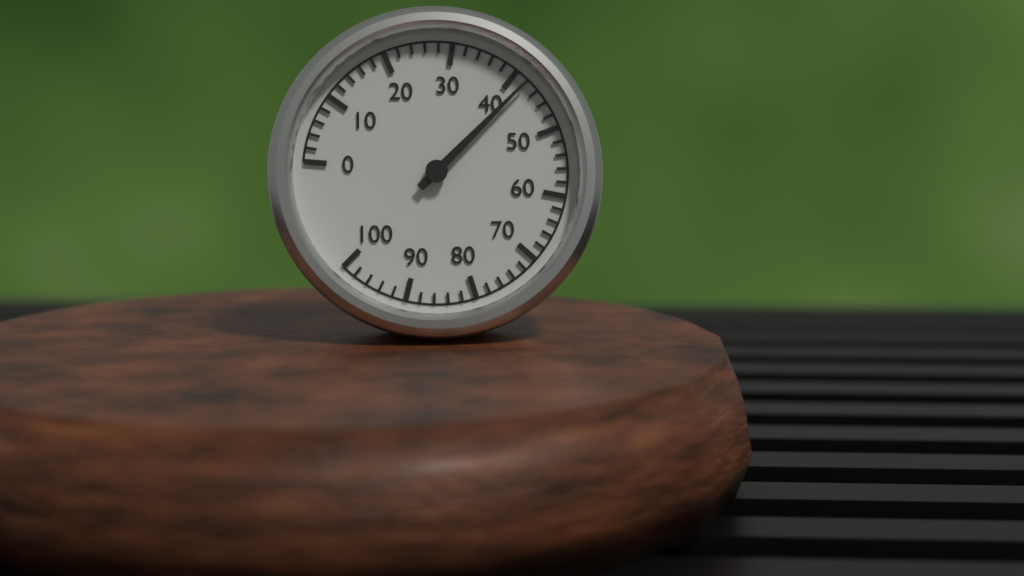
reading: 42 (no unit)
